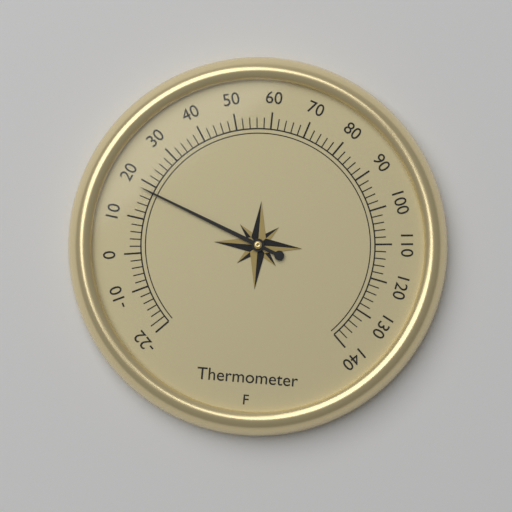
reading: 18 °F
